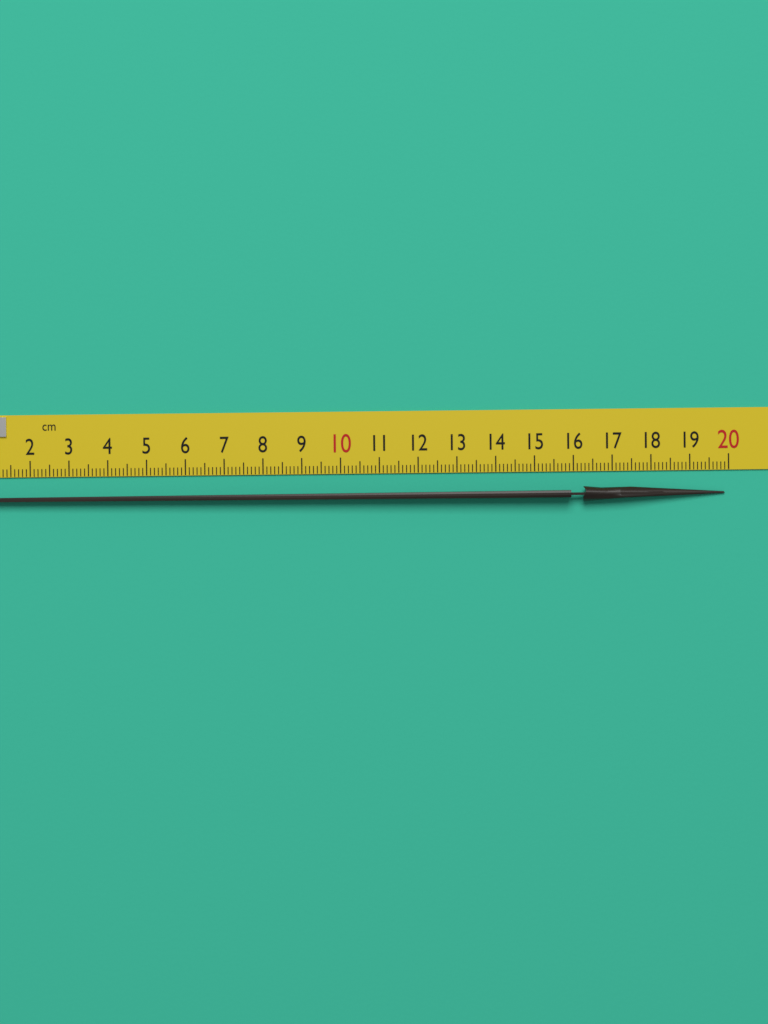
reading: 19.9 cm
